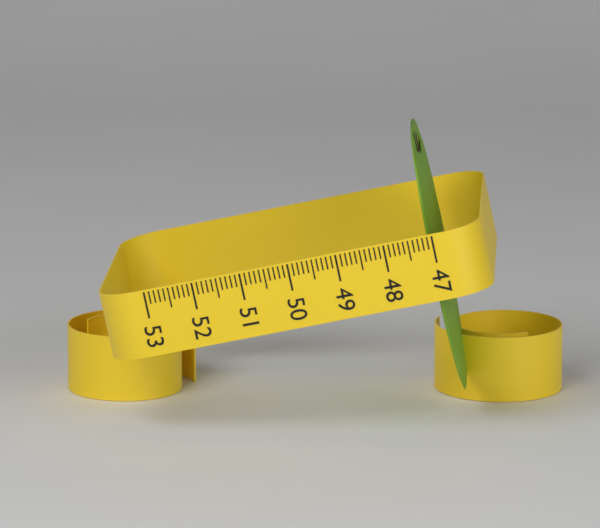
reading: 47.2 (no unit)
